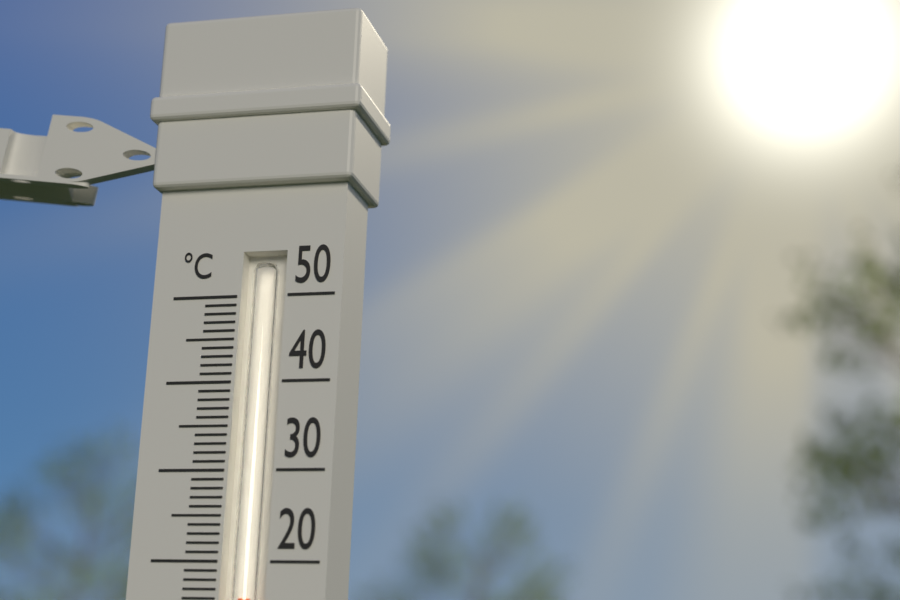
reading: 16 °C
